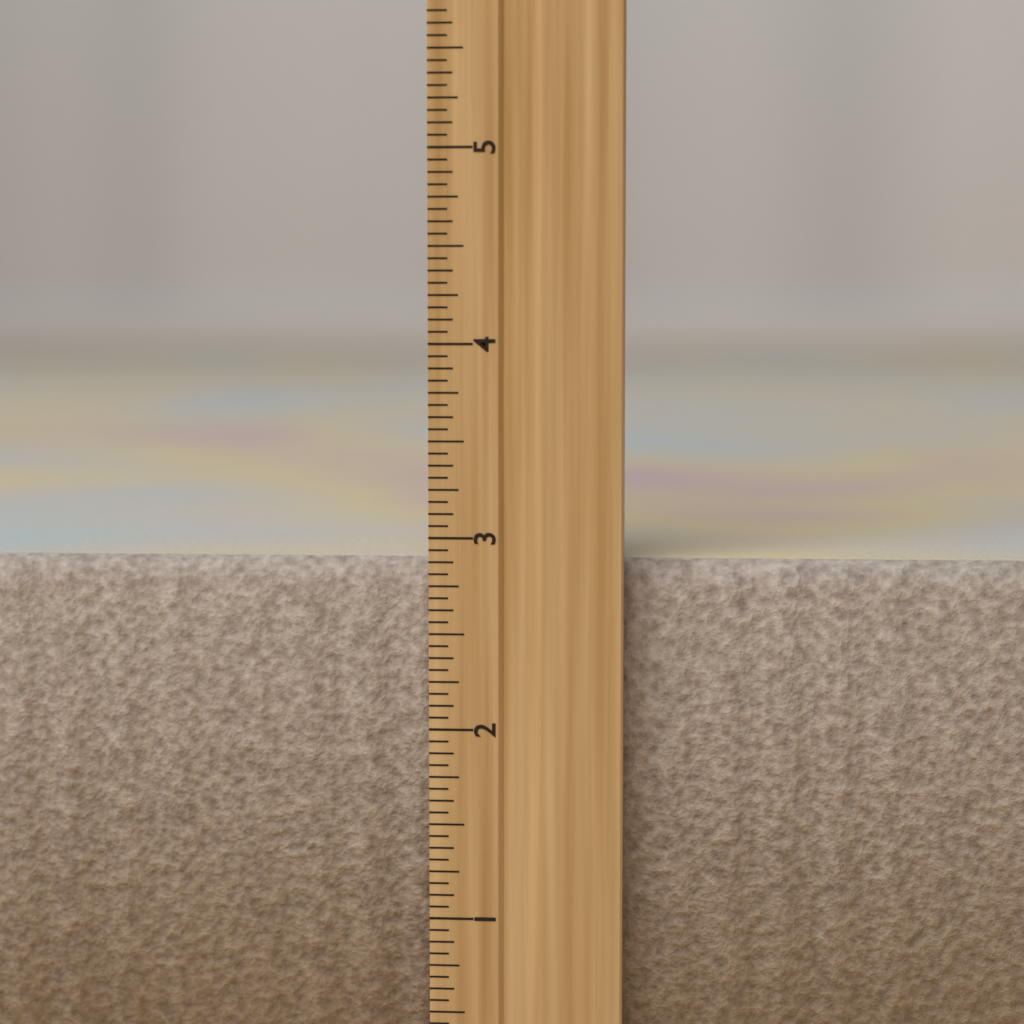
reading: 2.8750 inch
